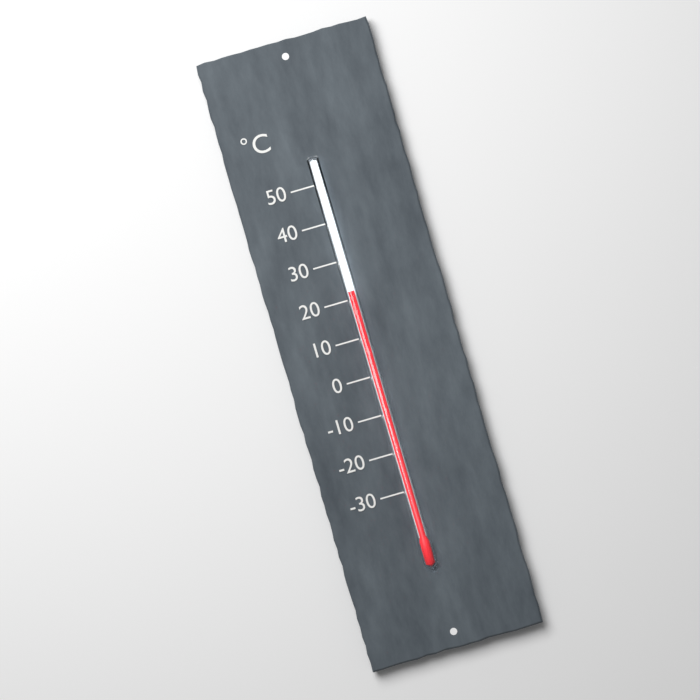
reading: 22 °C
